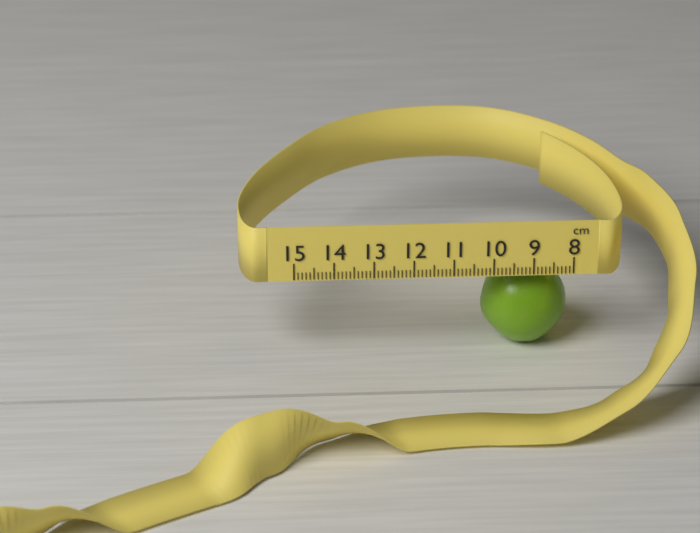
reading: 10.2 cm
